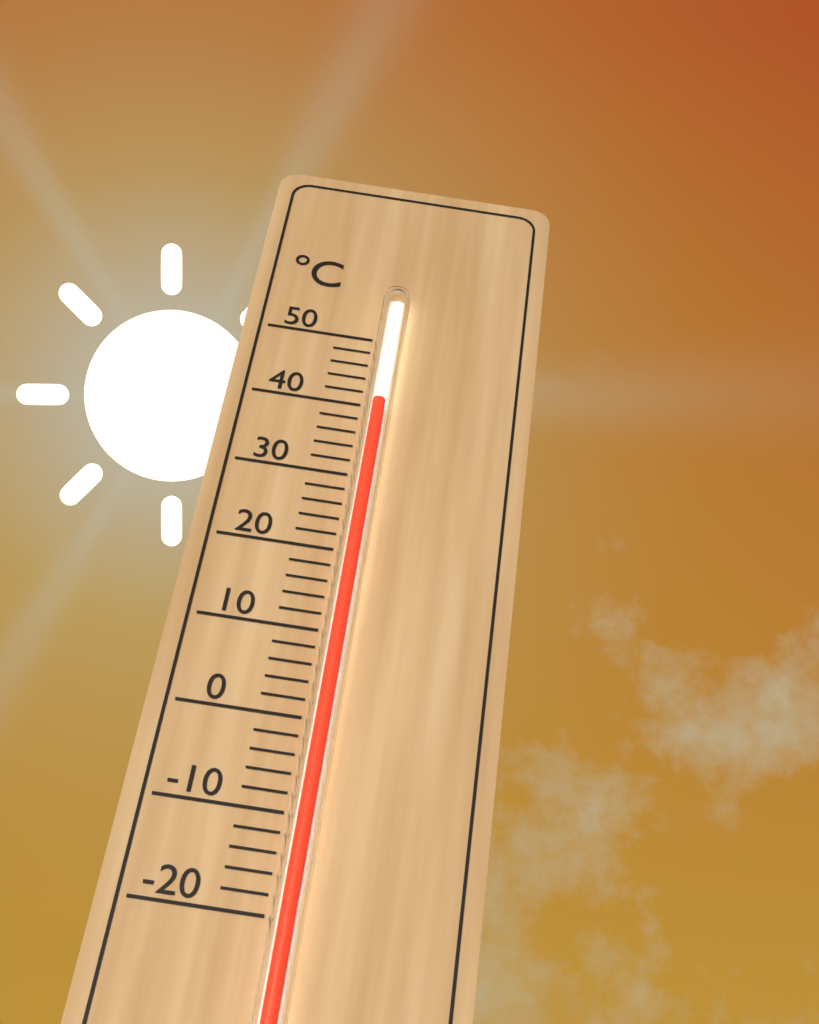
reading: 39.5 °C
